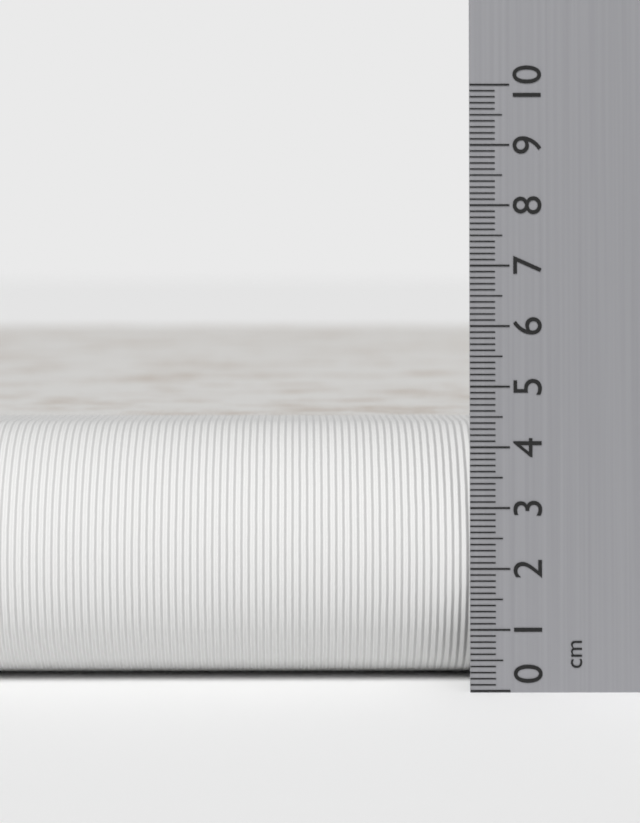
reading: 4.3 cm
